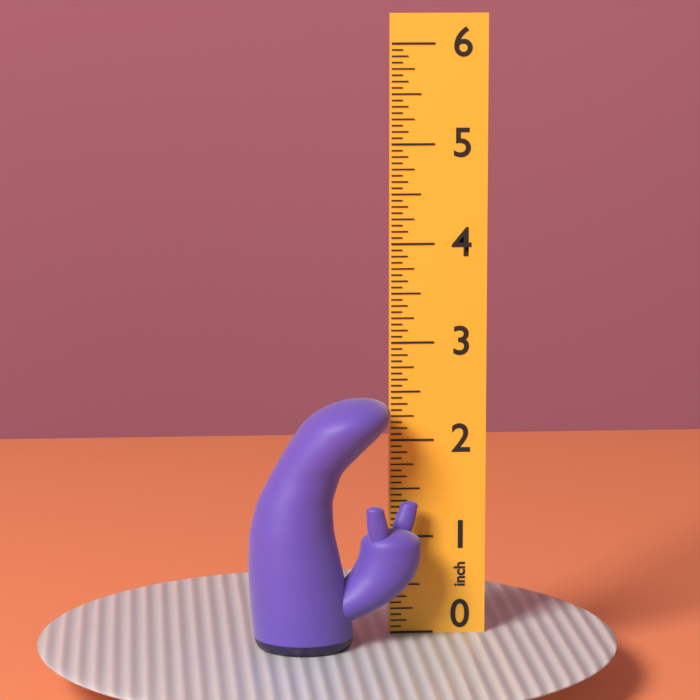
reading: 2.5000 inch
